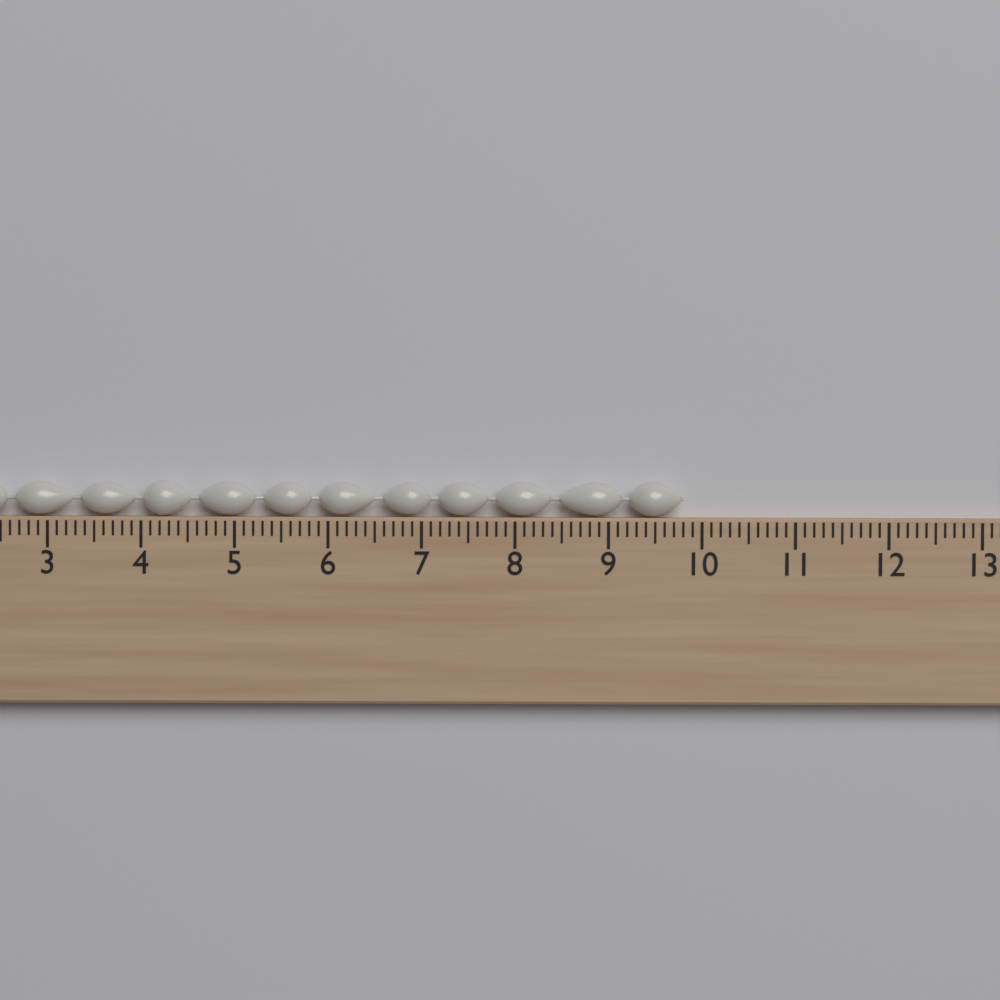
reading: 9.8 cm
